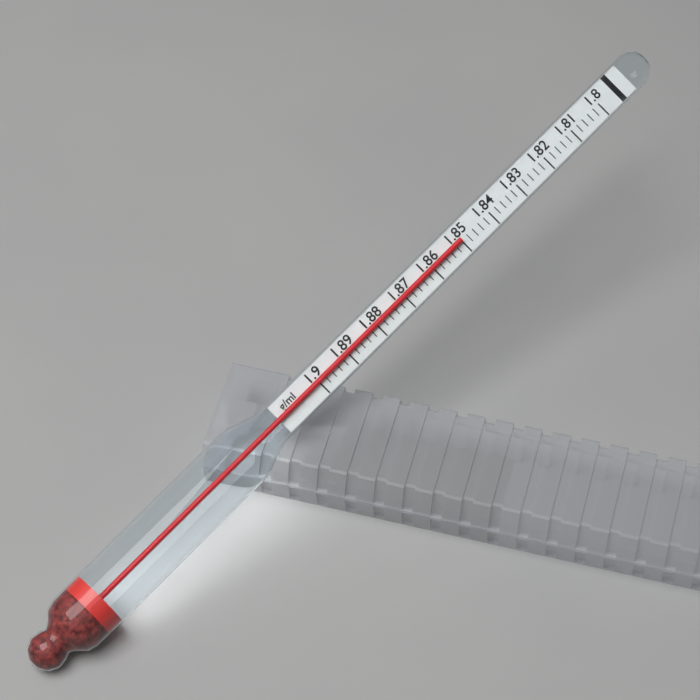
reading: 1.850 g/ml
